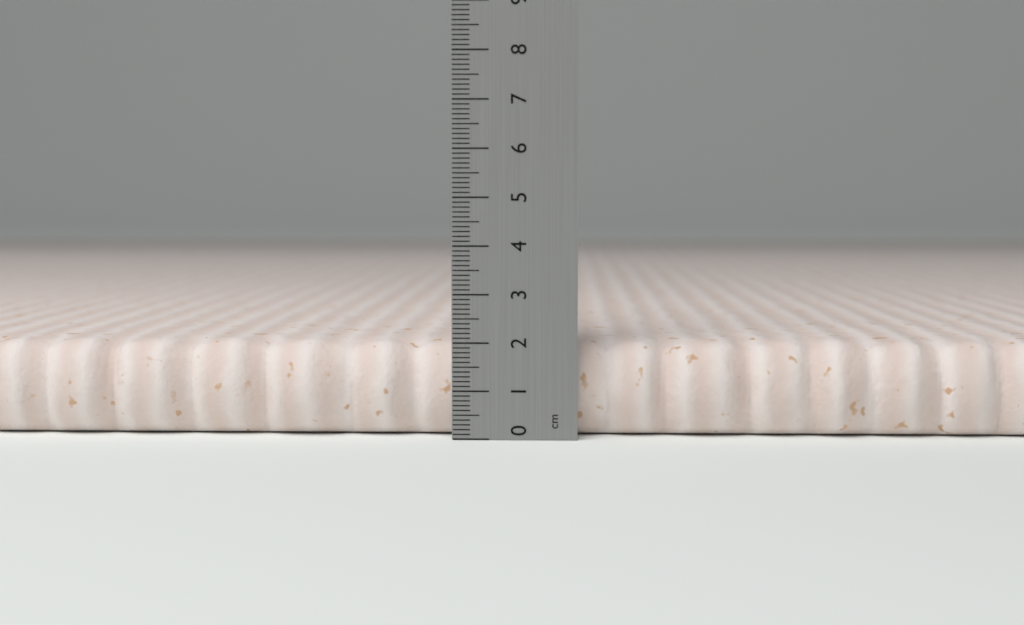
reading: 2.0 cm
